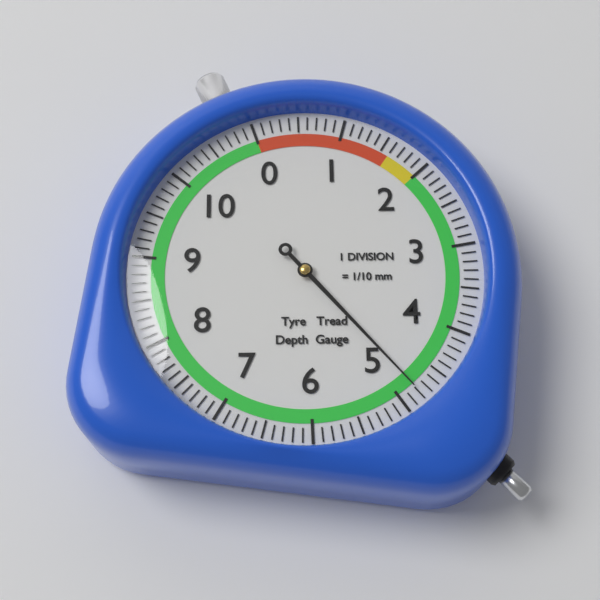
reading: 4.8 mm
